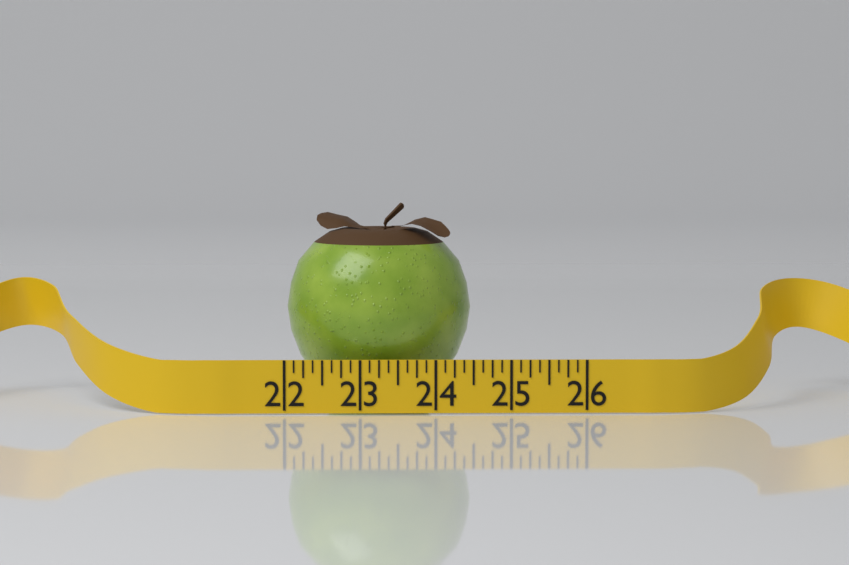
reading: 24.500 (no unit)
